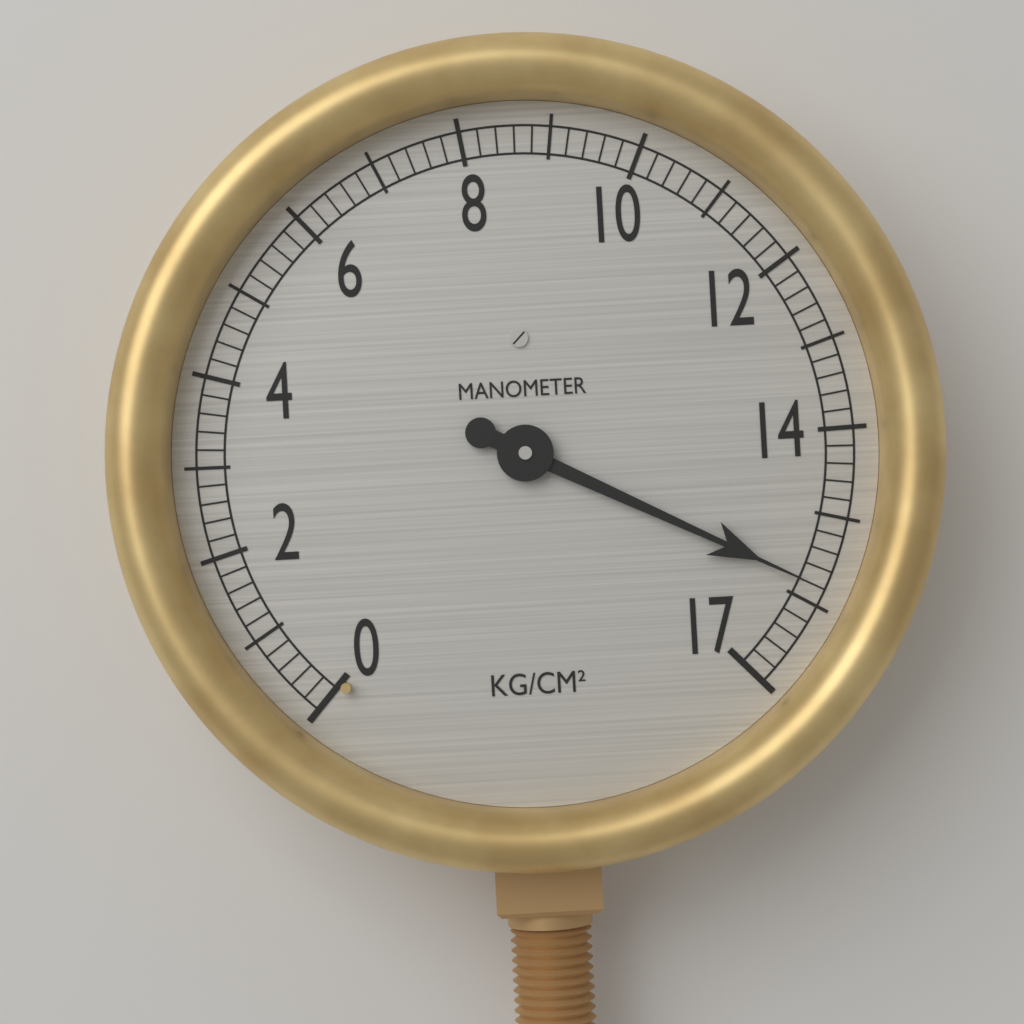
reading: 15.8 kg/cm²
